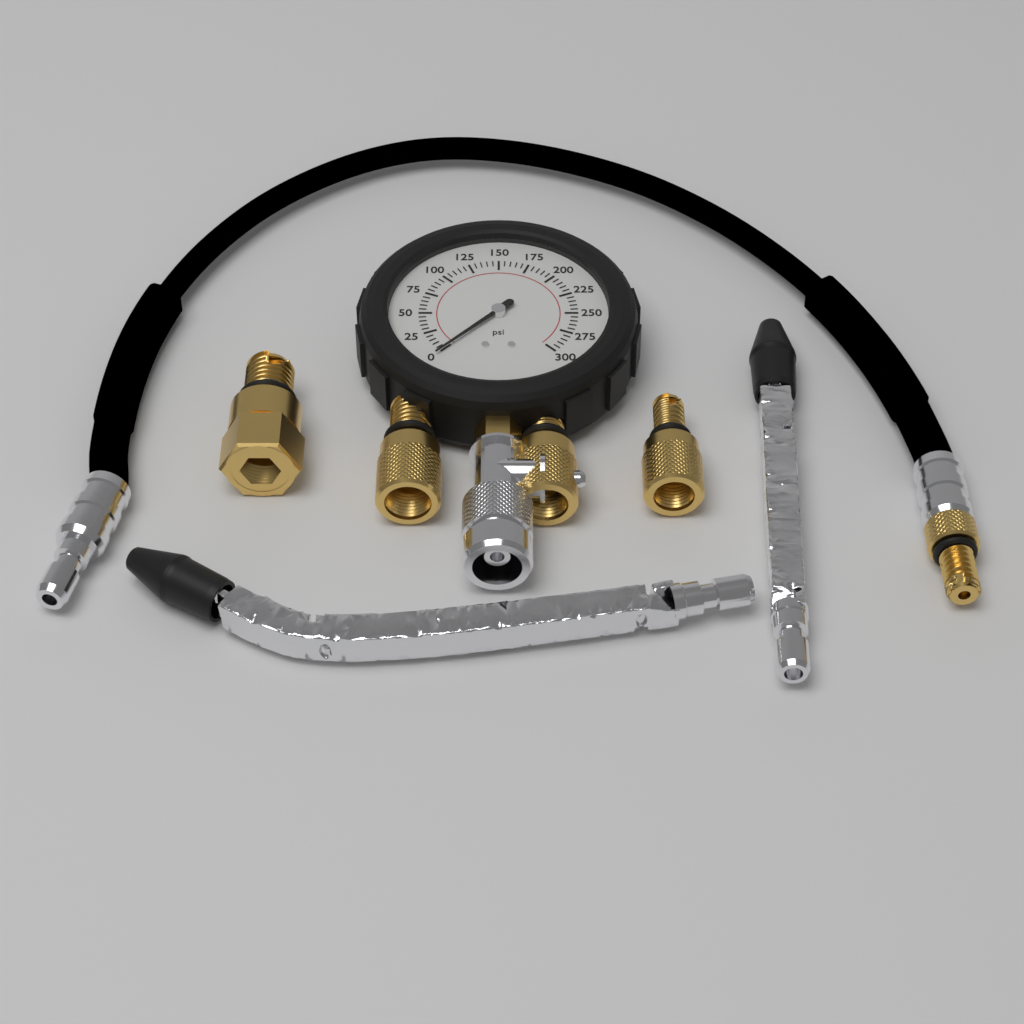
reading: 0 psi
